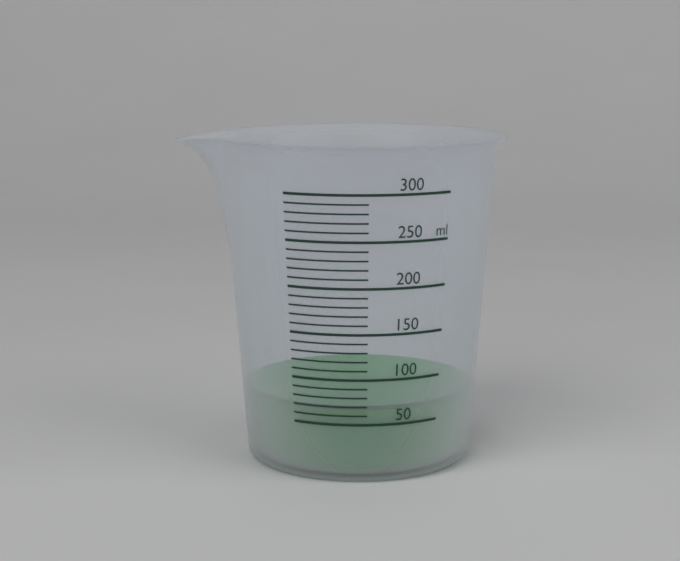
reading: 70 ml
